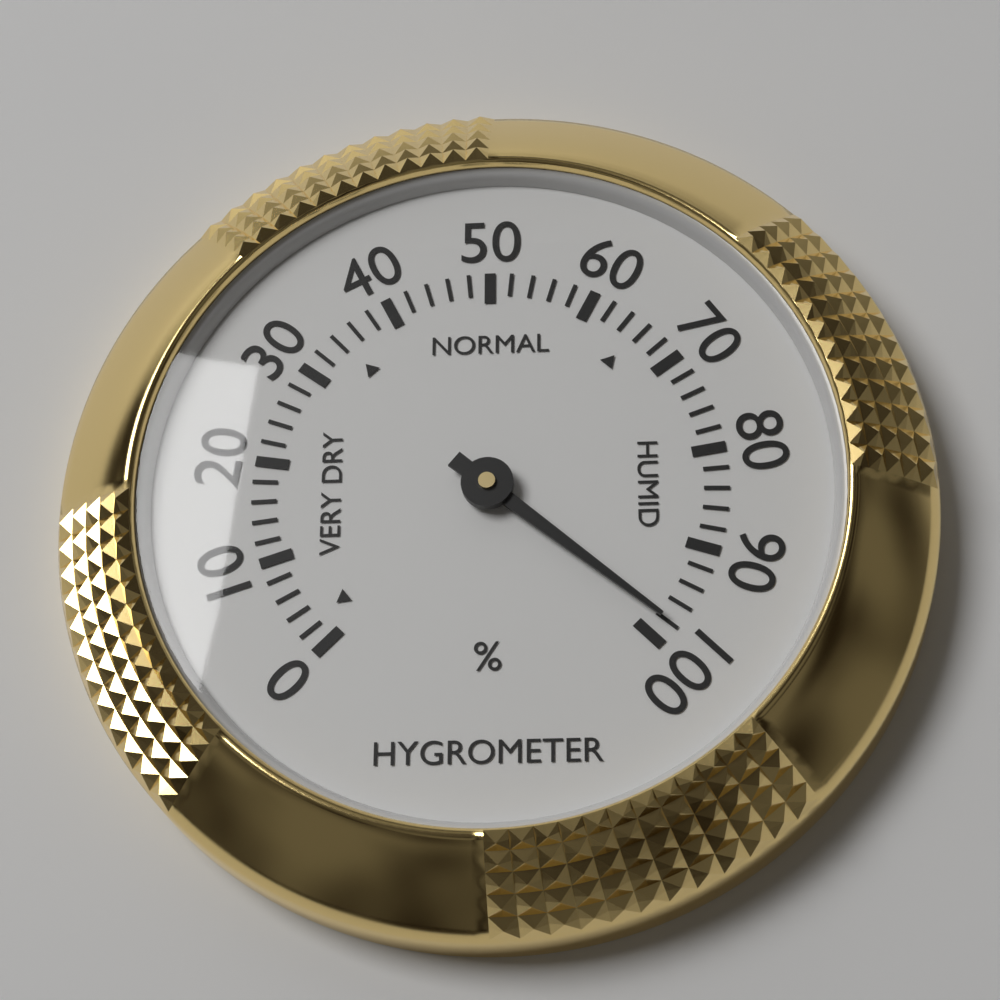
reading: 98 %
